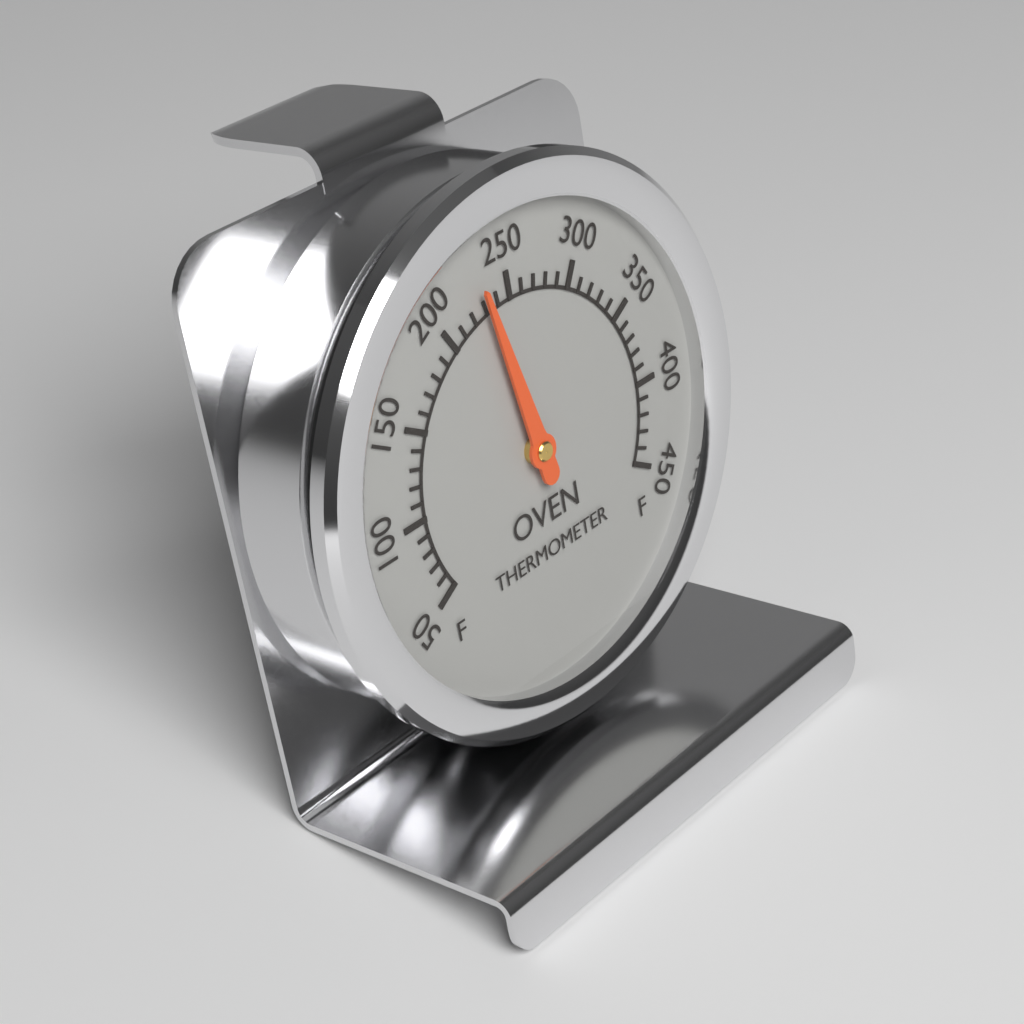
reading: 230 °F
